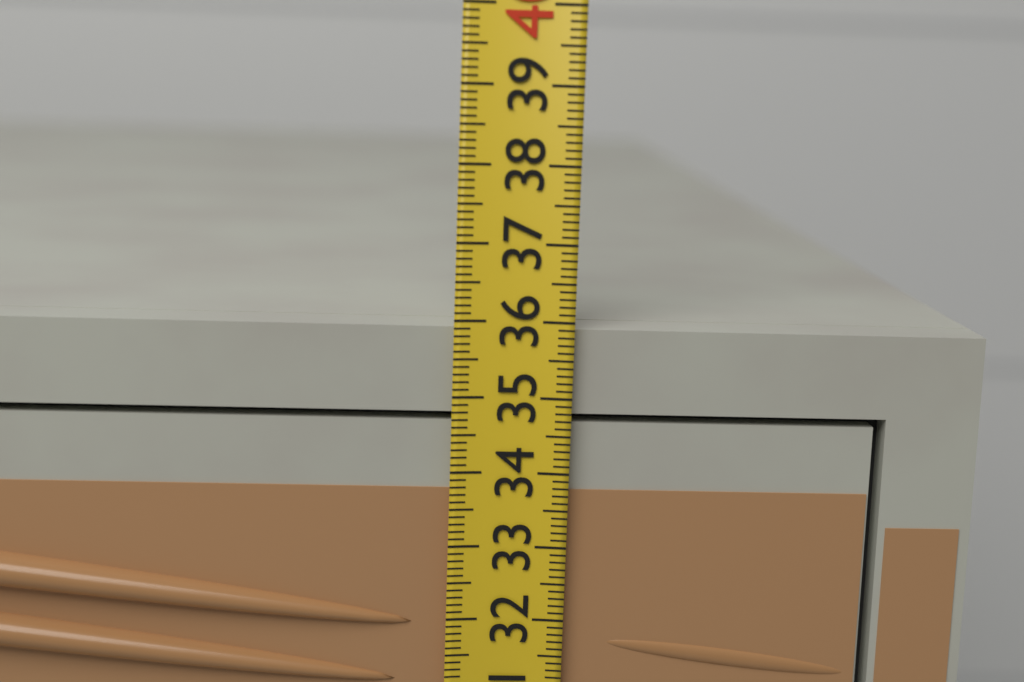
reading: 35.9 (no unit)
